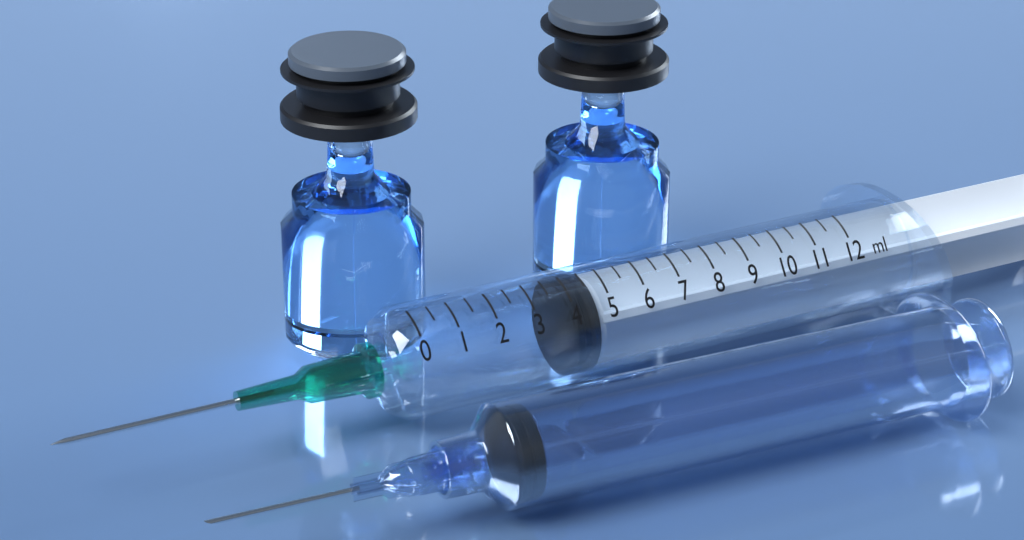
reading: 4.0 ml
